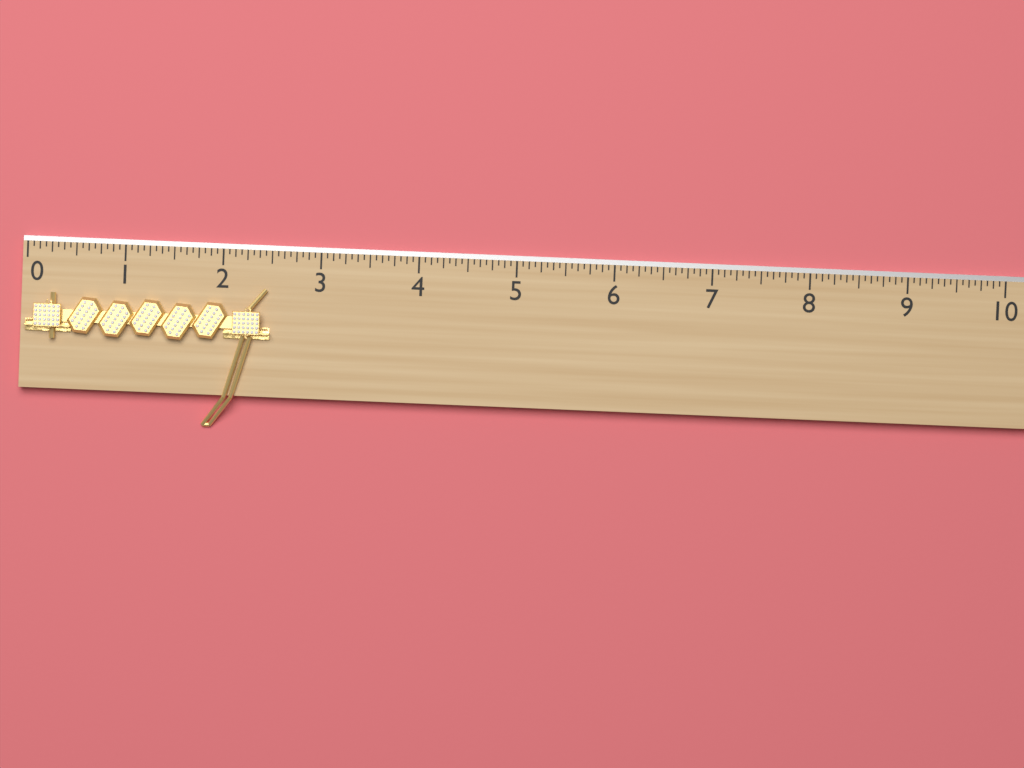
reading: 2.5000 (no unit)
